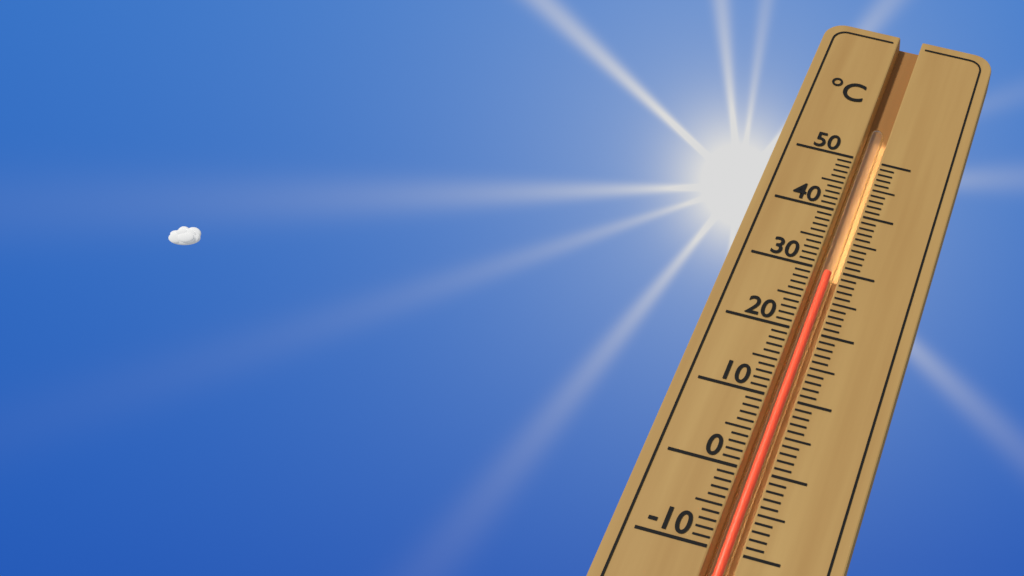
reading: 30 °C
